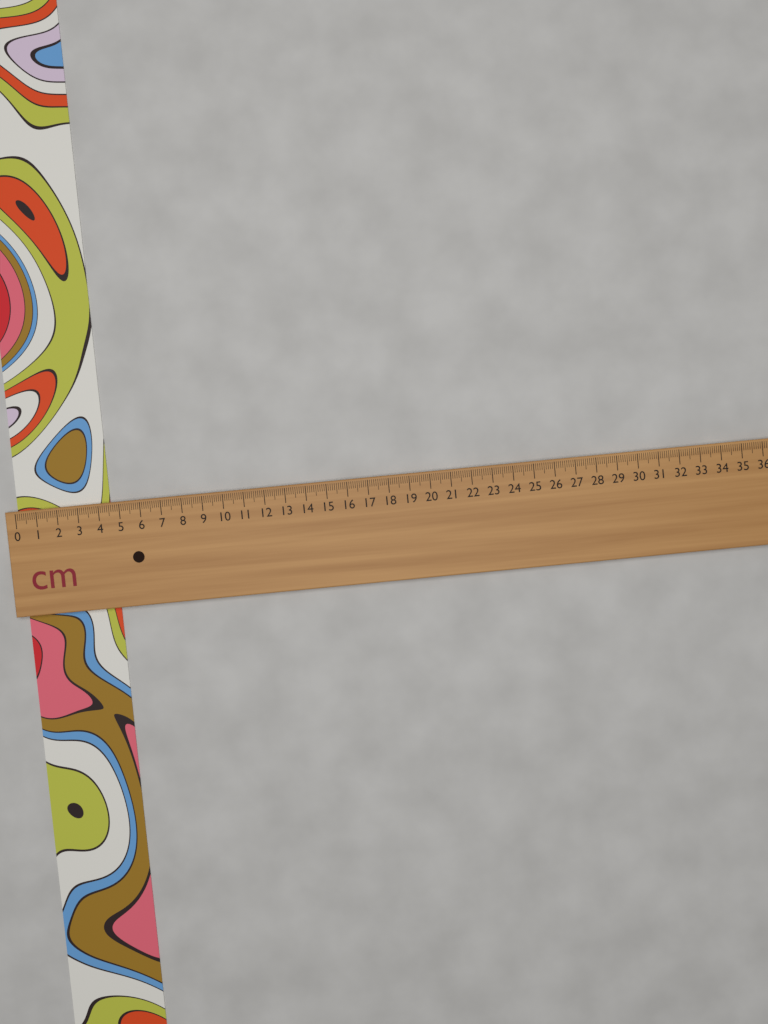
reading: 4.5 cm
